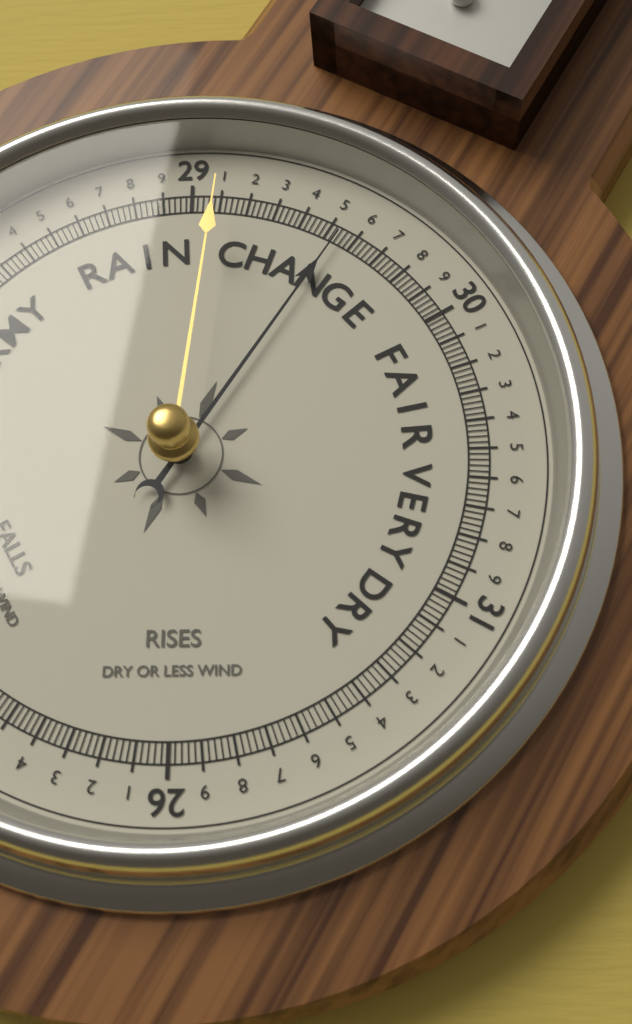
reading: 29.54 (no unit)
